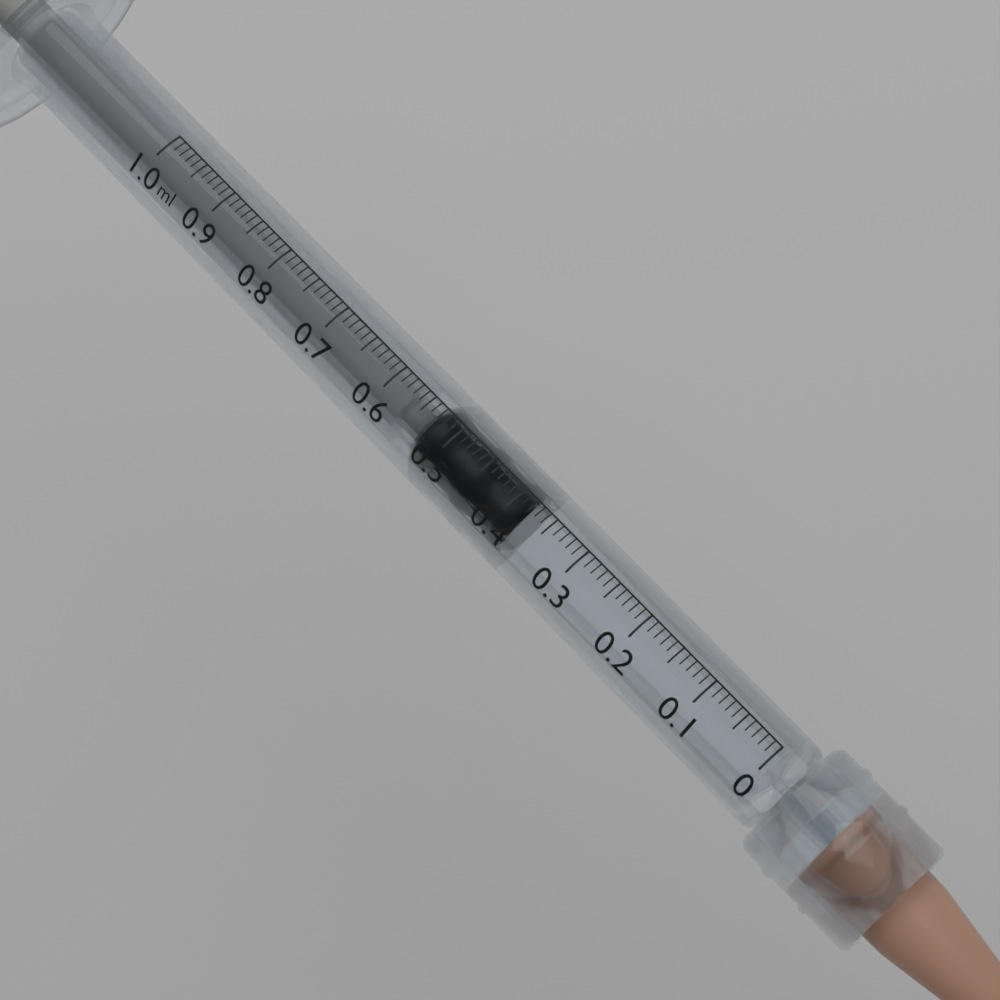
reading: 0.38 ml
